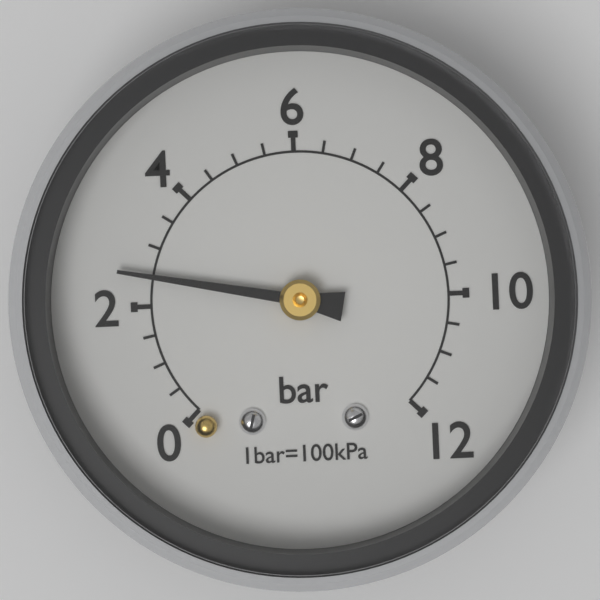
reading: 2.5 bar
